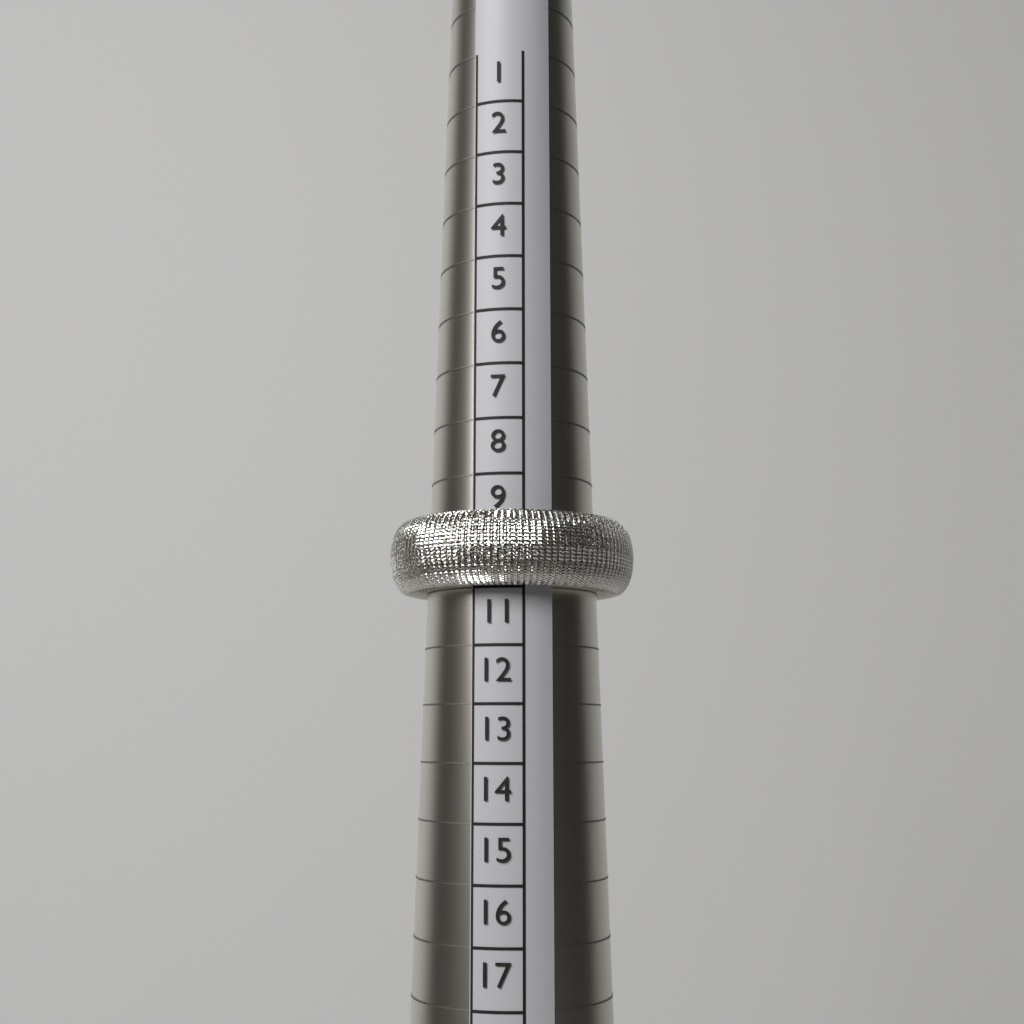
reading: 10 (no unit)
